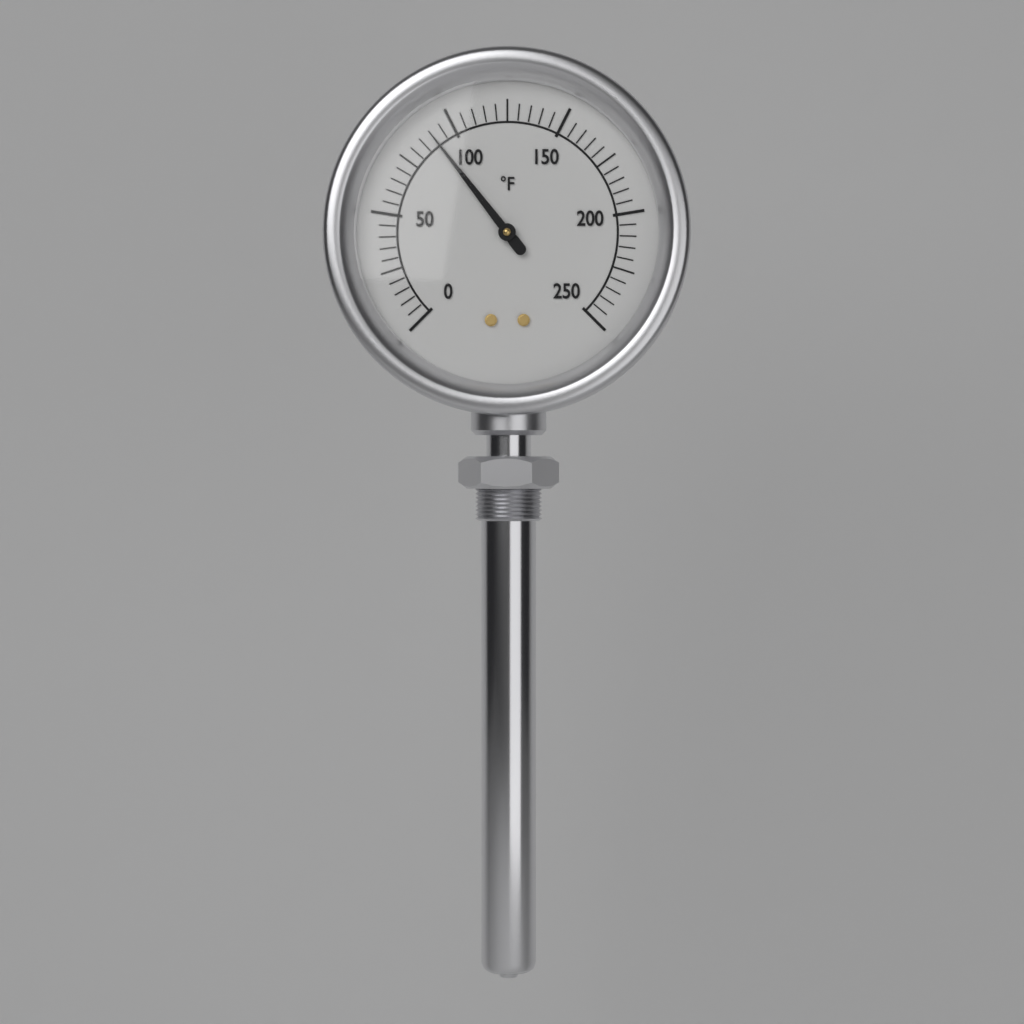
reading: 90 °F
